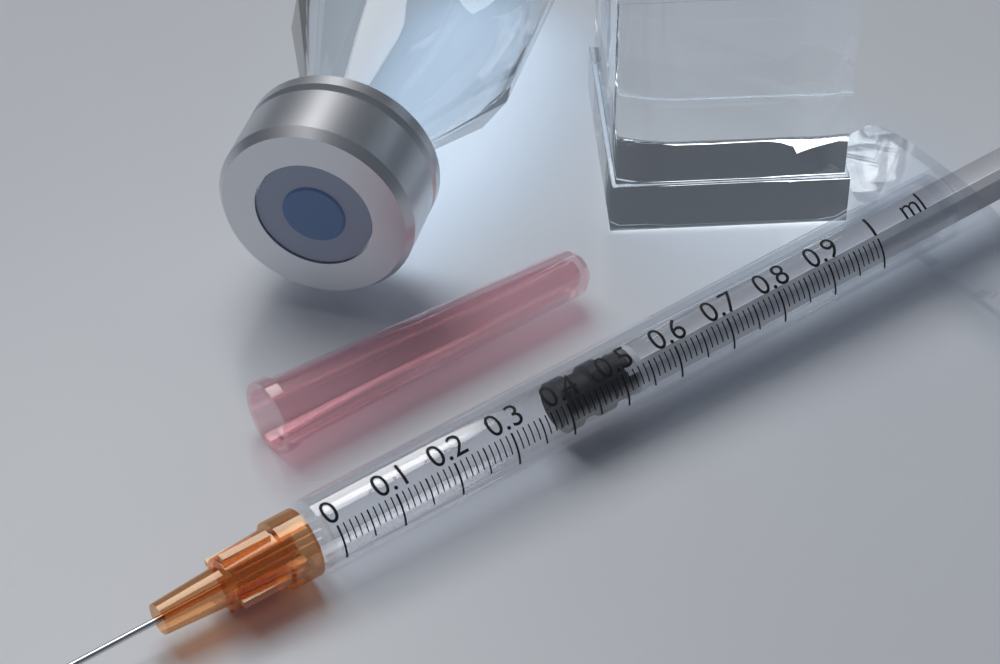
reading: 0.41 ml
